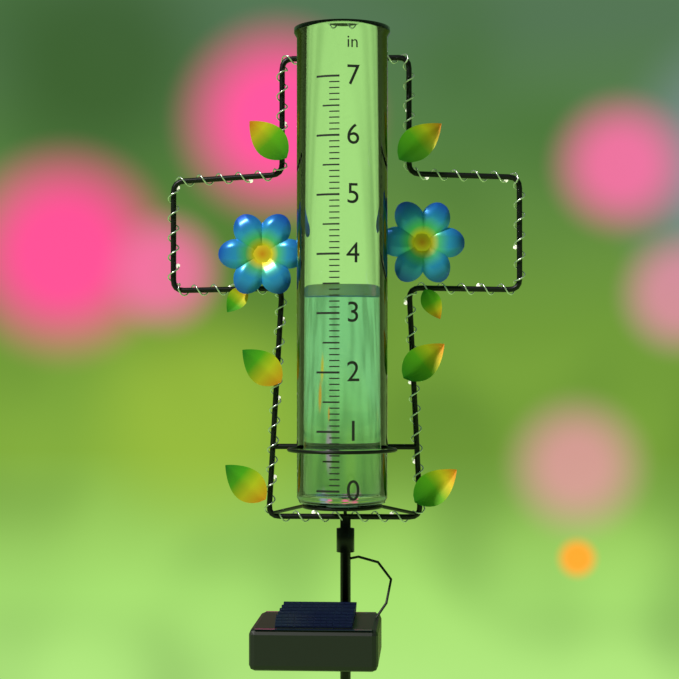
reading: 3.3 in
